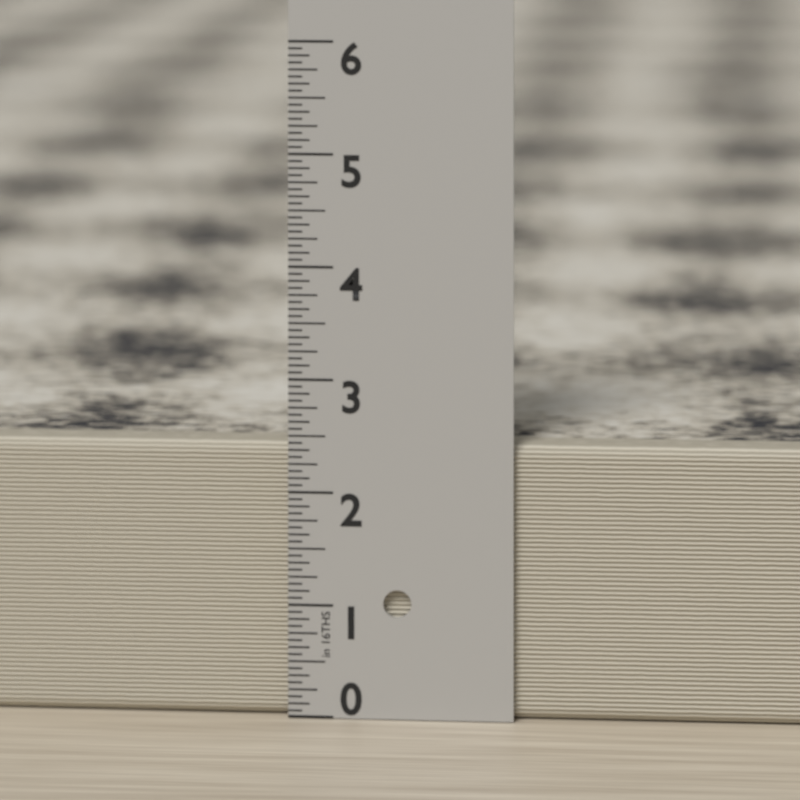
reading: 2.4375 in
